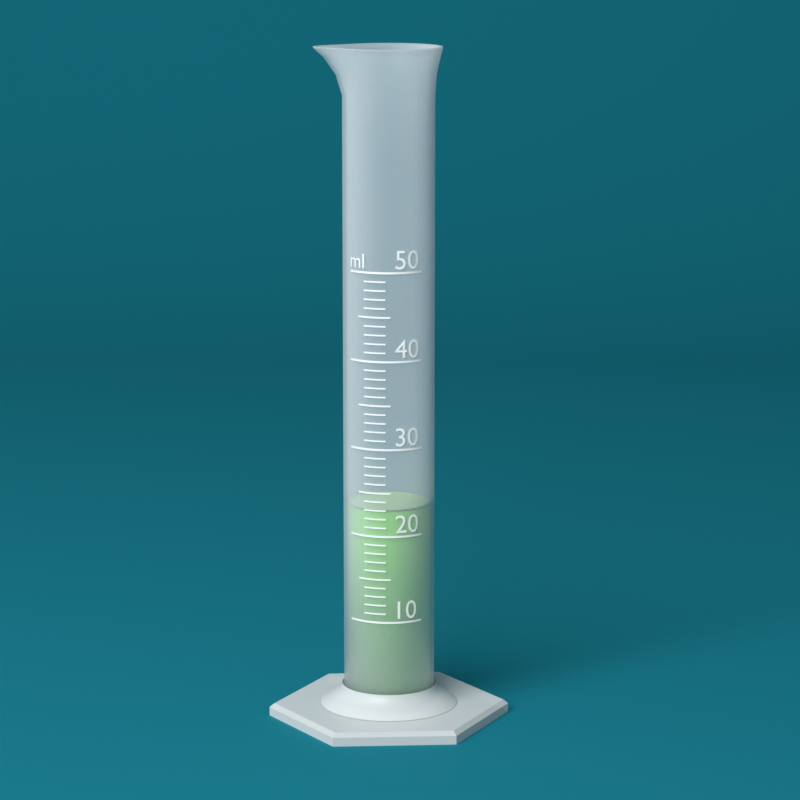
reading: 23 ml
